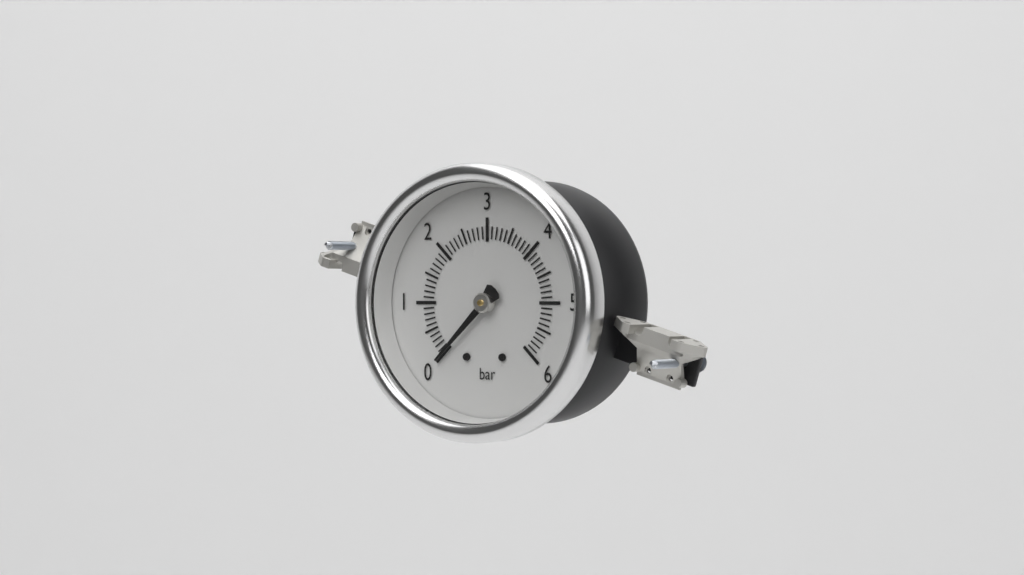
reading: 0.0 bar
